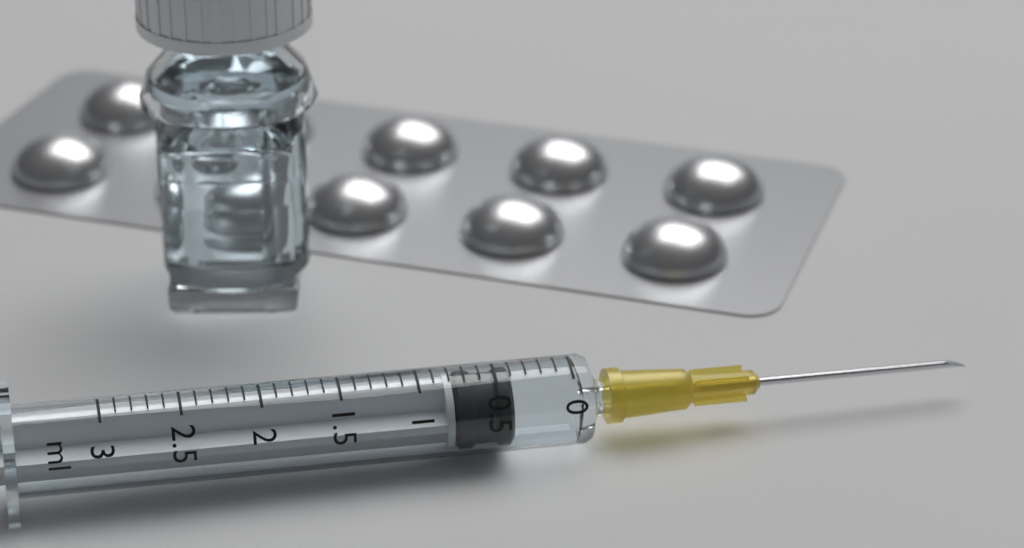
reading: 0.4 ml
